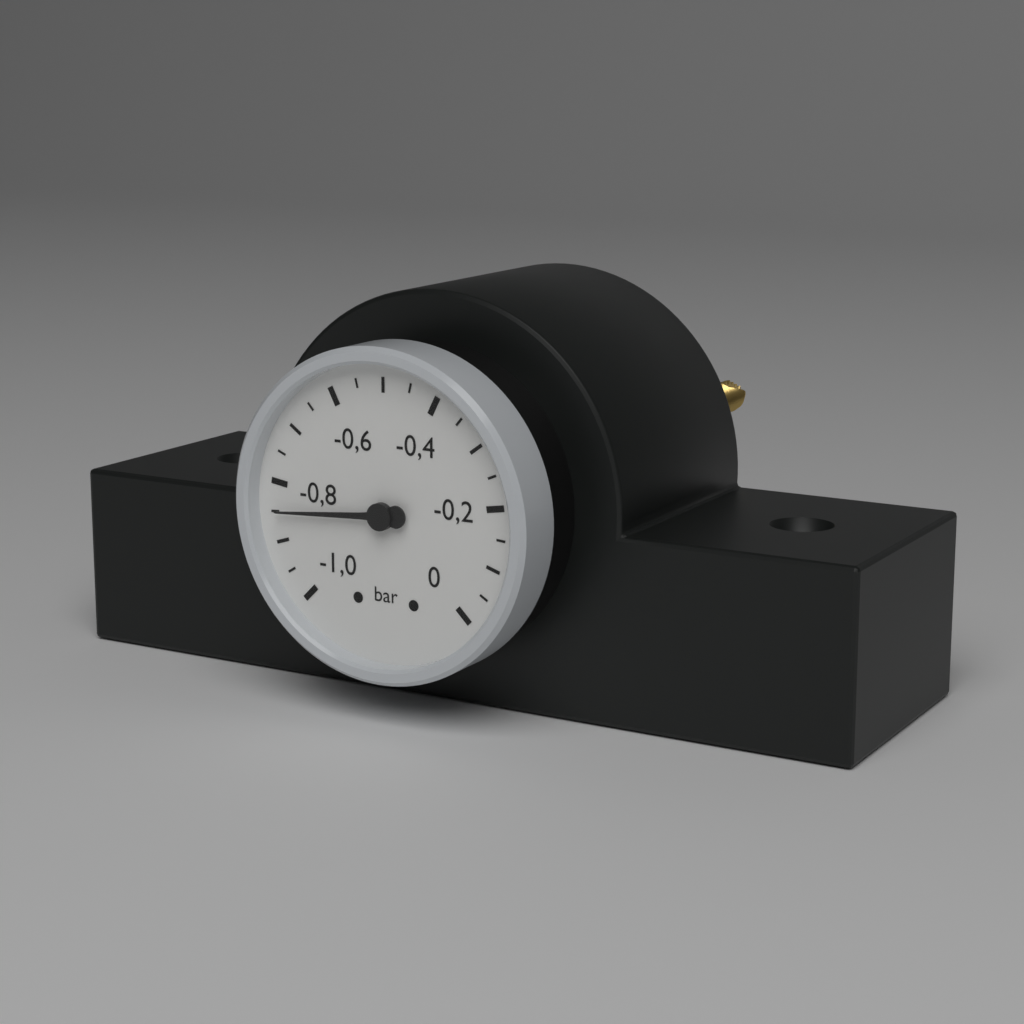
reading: -0.85 bar
